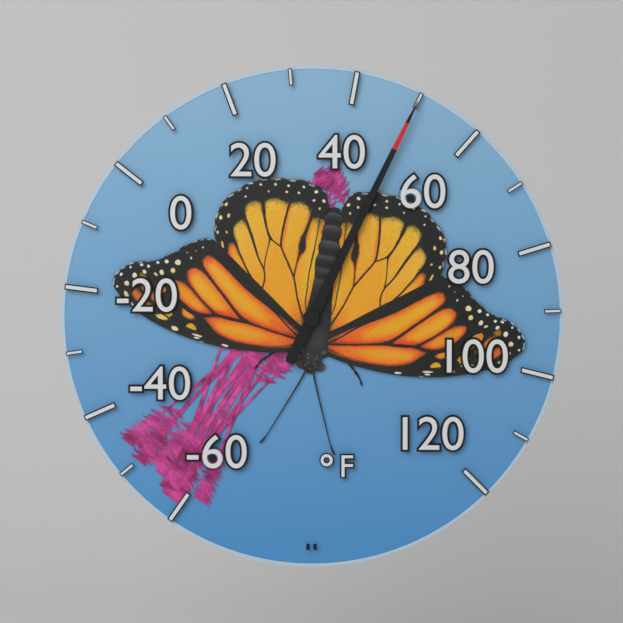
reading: 50 °F
